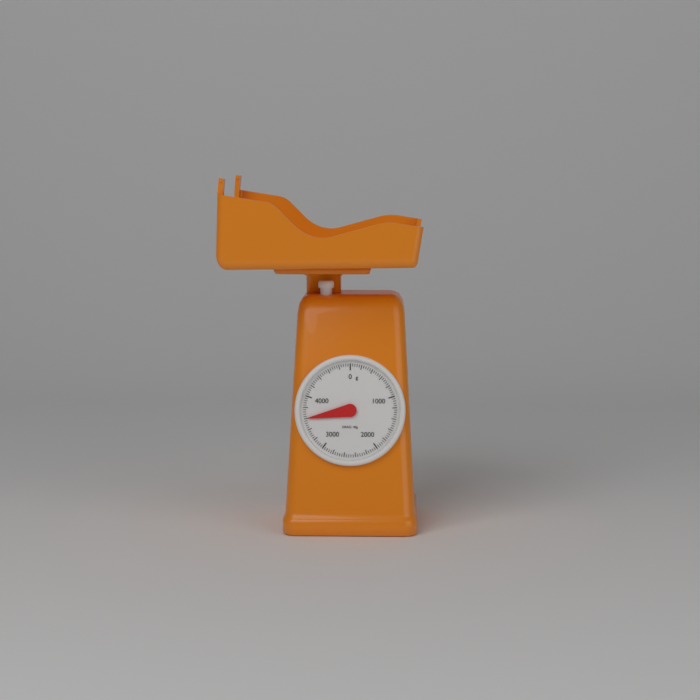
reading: 3600 g
